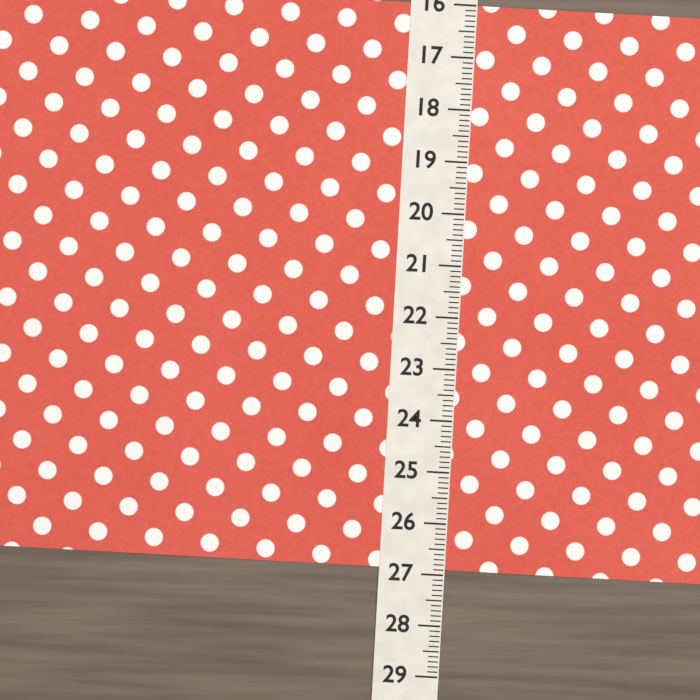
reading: 26.9 (no unit)
